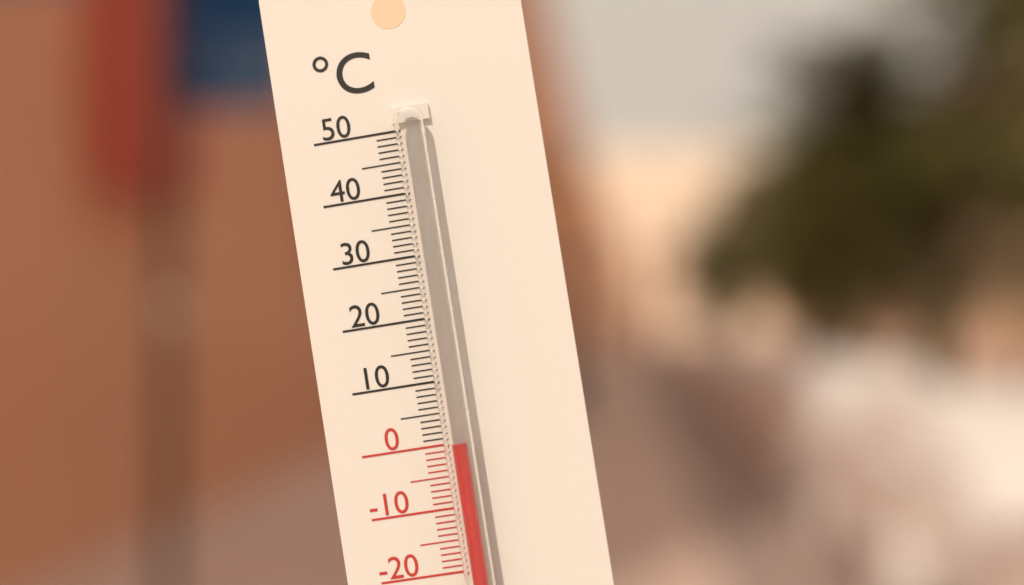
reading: 0 °C
